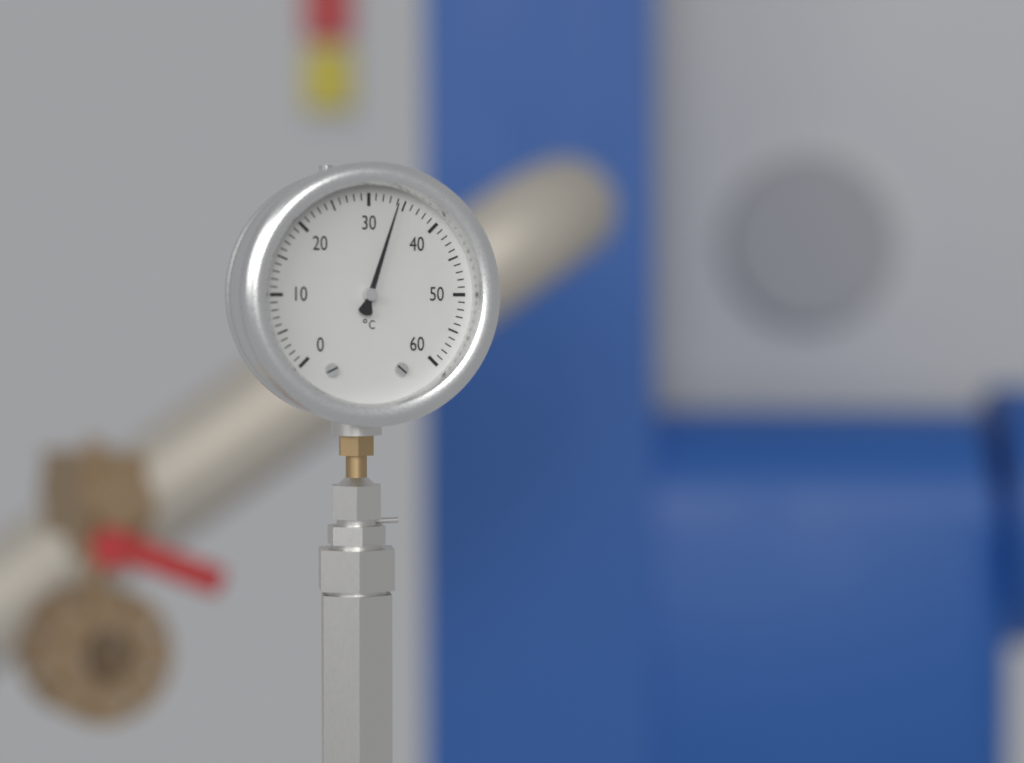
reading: 34 °C
